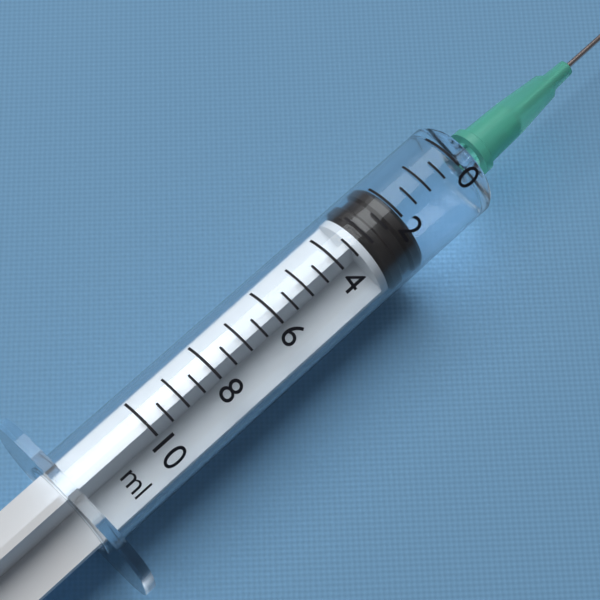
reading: 2.0 ml
